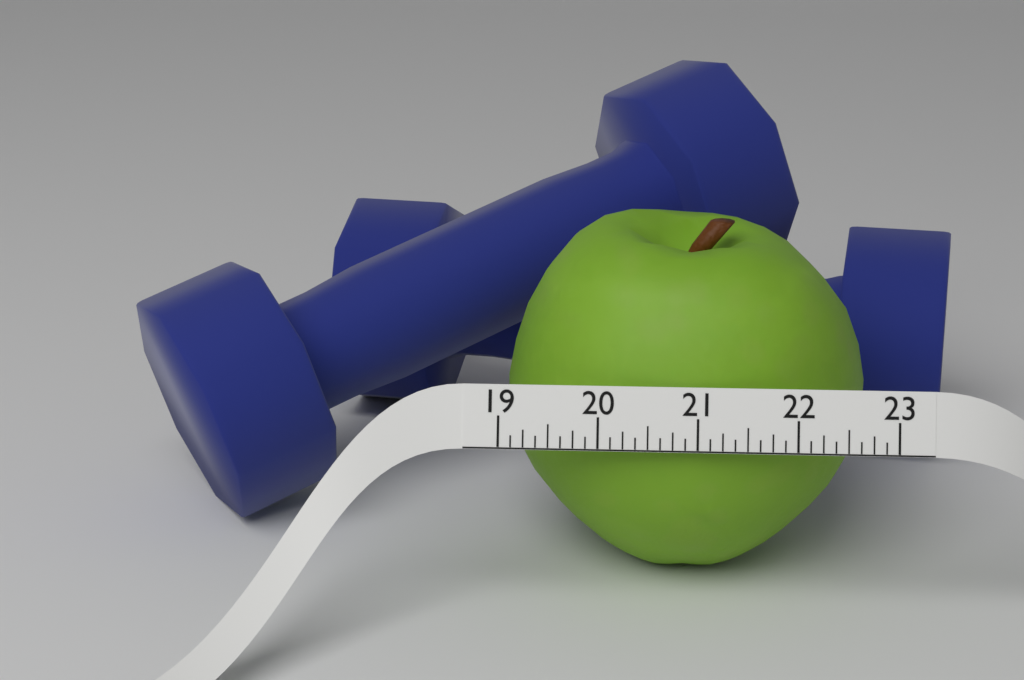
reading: 22.875 (no unit)
